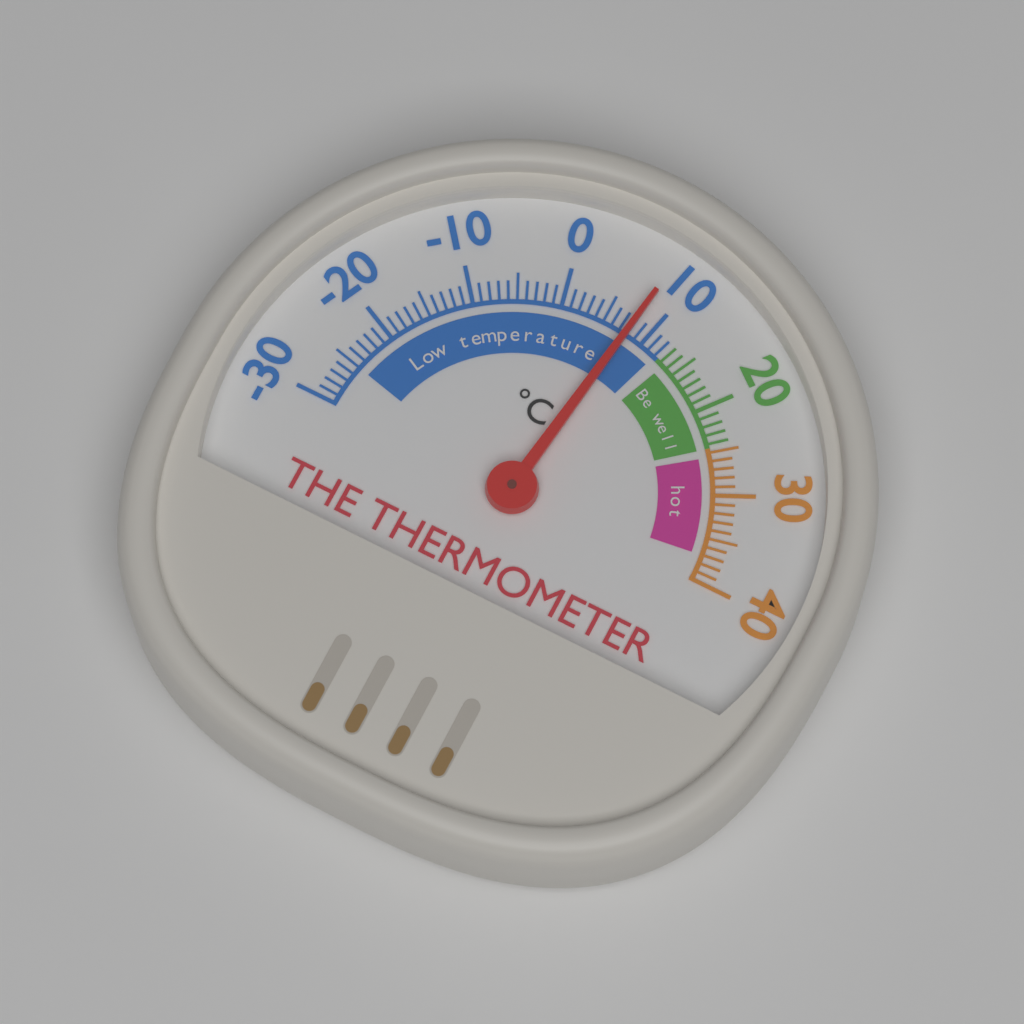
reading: 8 °C
